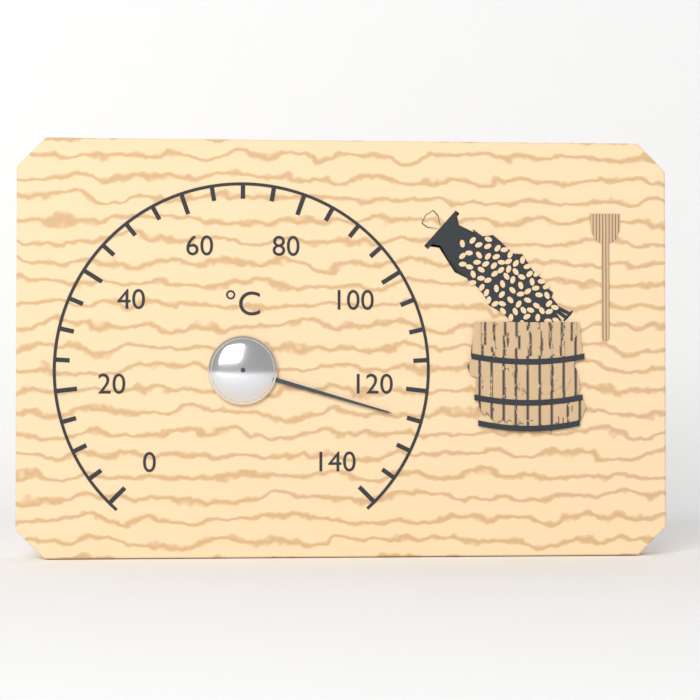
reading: 125 °C
